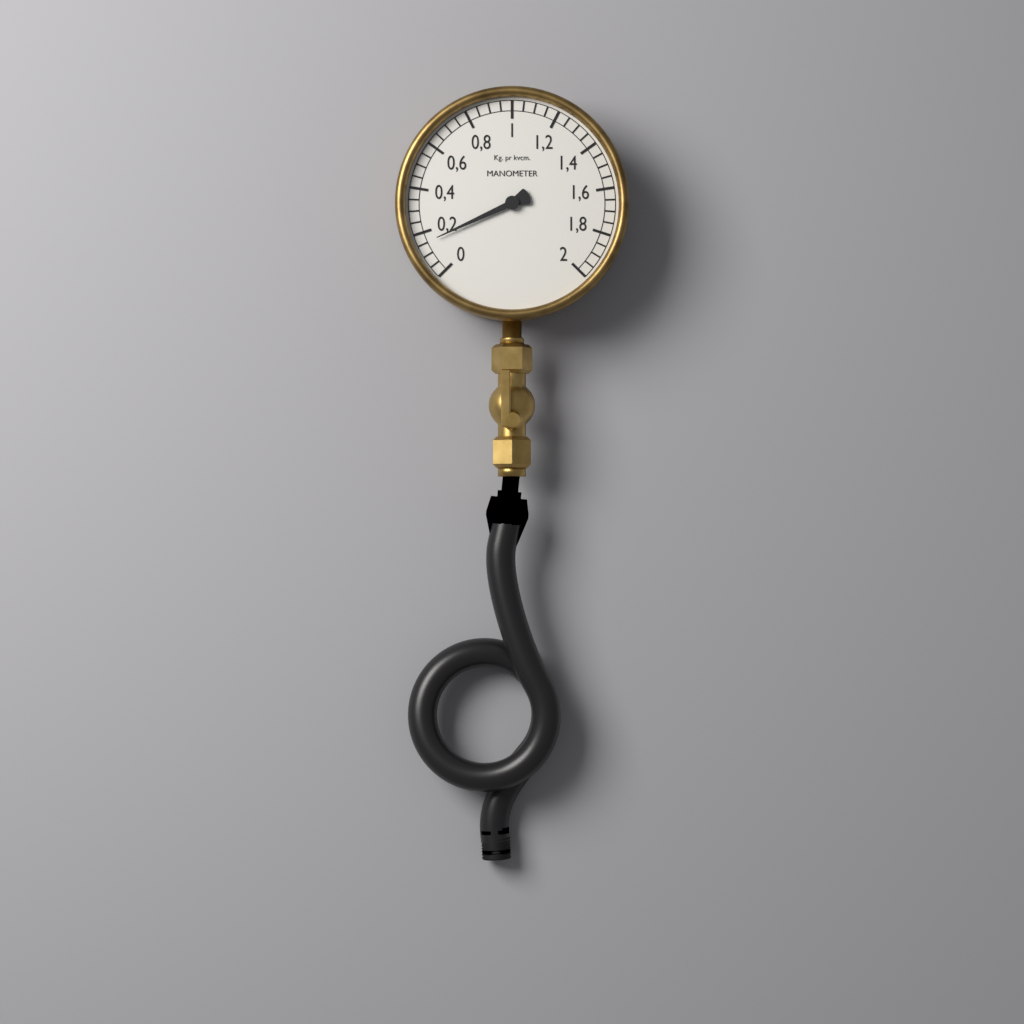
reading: 0.15 kg/cm²
